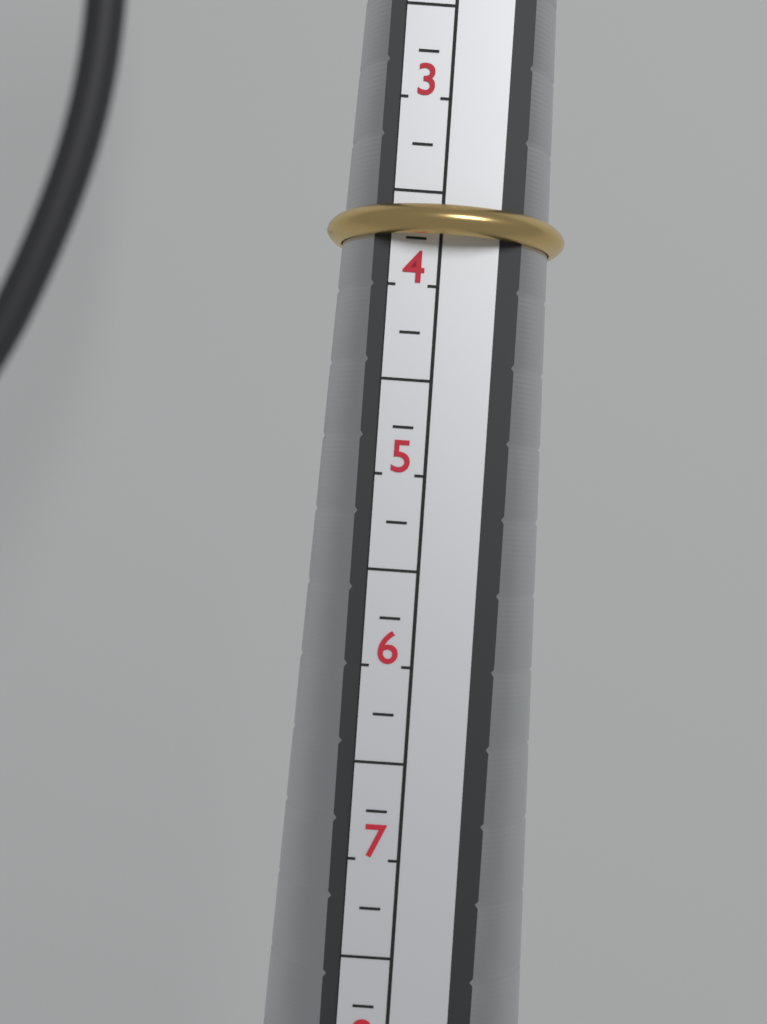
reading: 3.75 (no unit)
